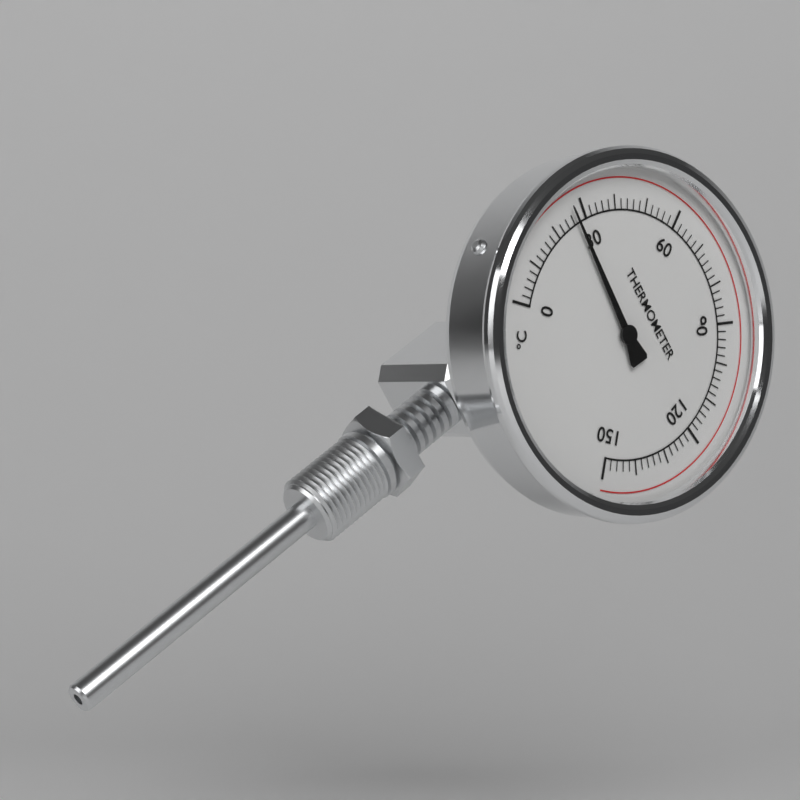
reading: 27 °C
